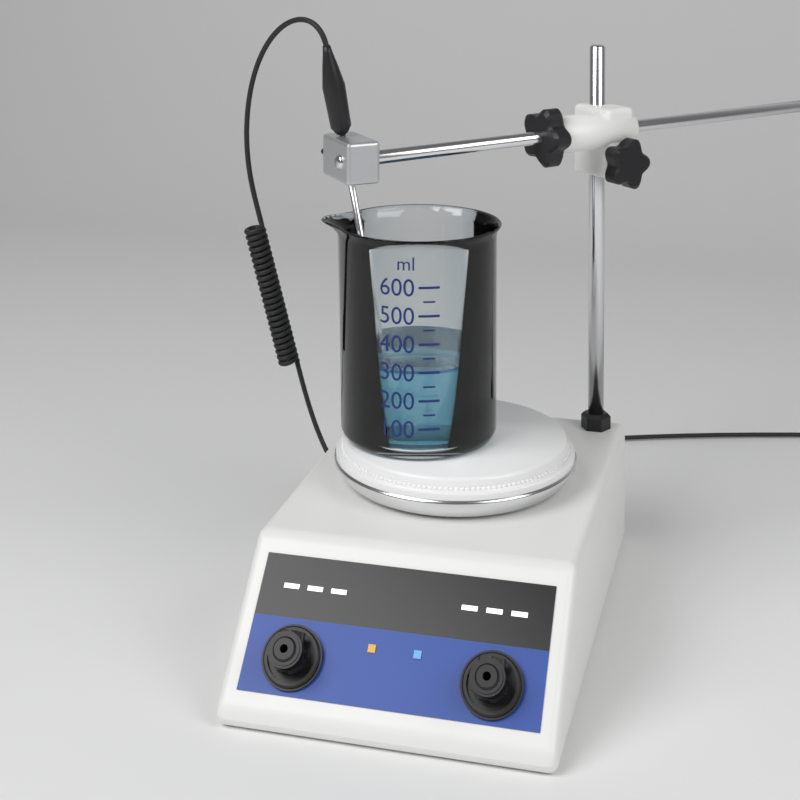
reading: 300 ml
